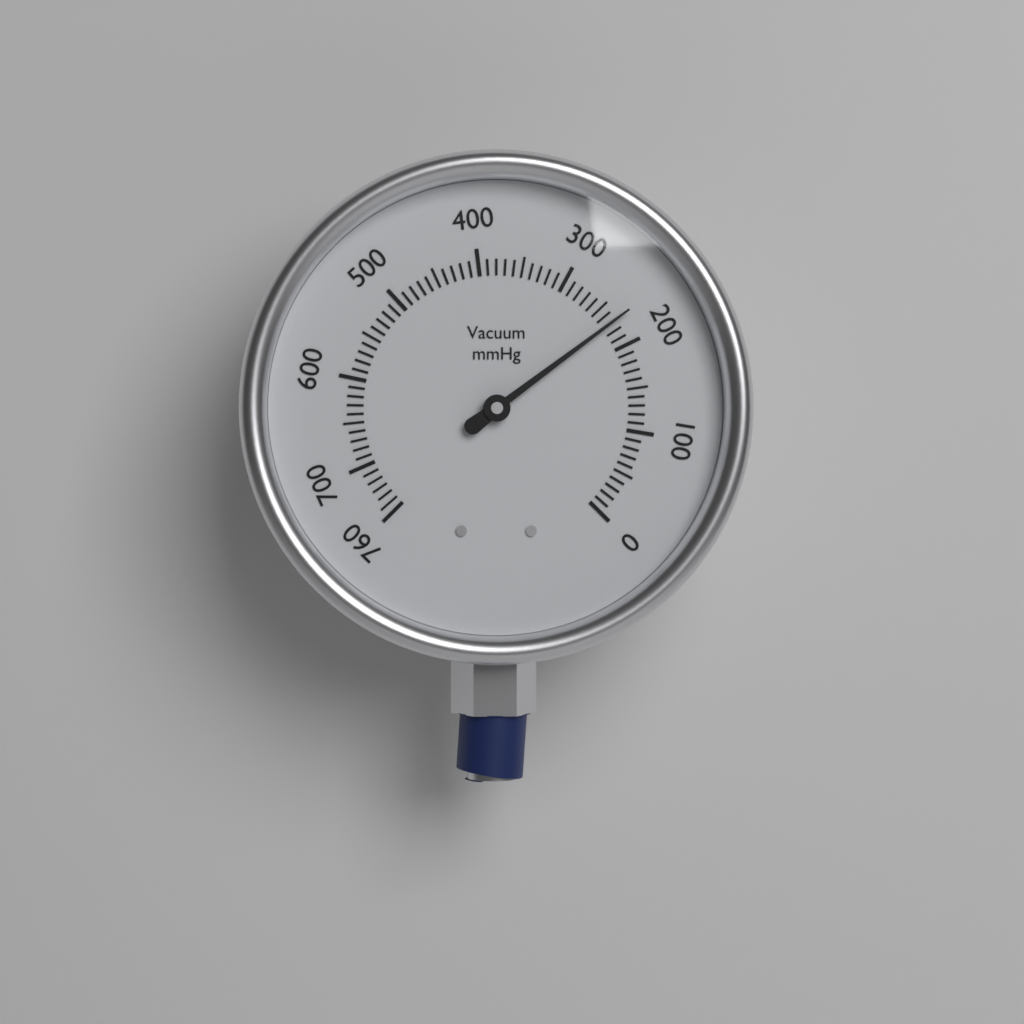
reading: 230 mmHg
